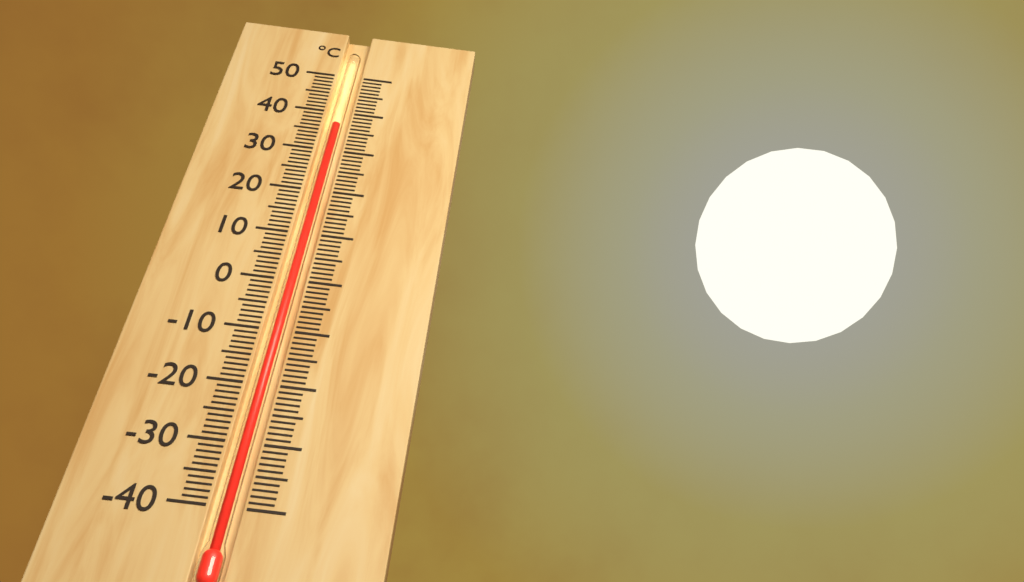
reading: 37 °C
